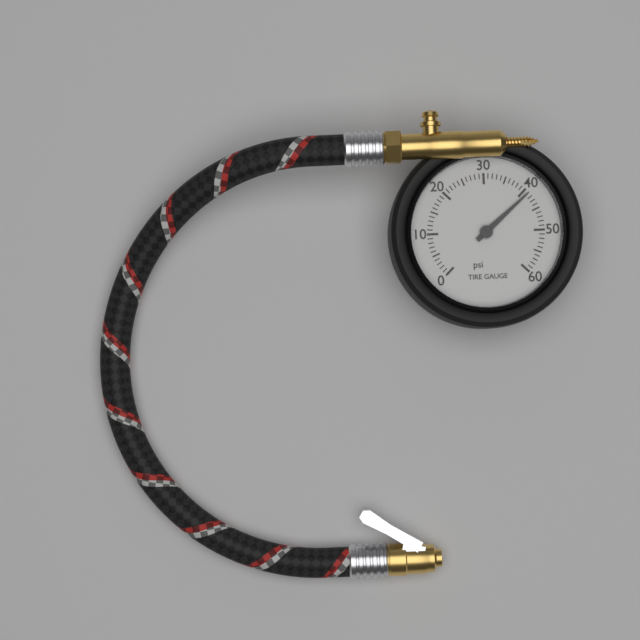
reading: 41 psi
